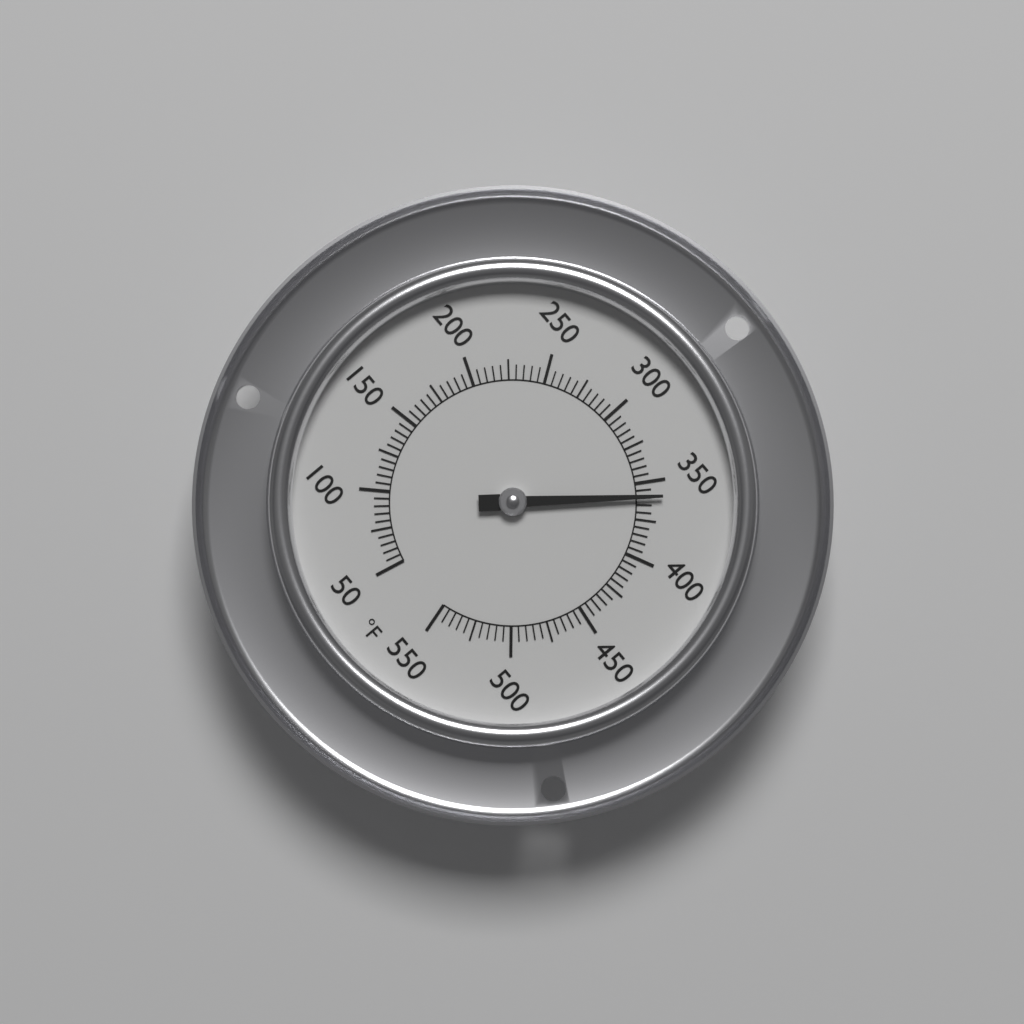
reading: 360 °F
